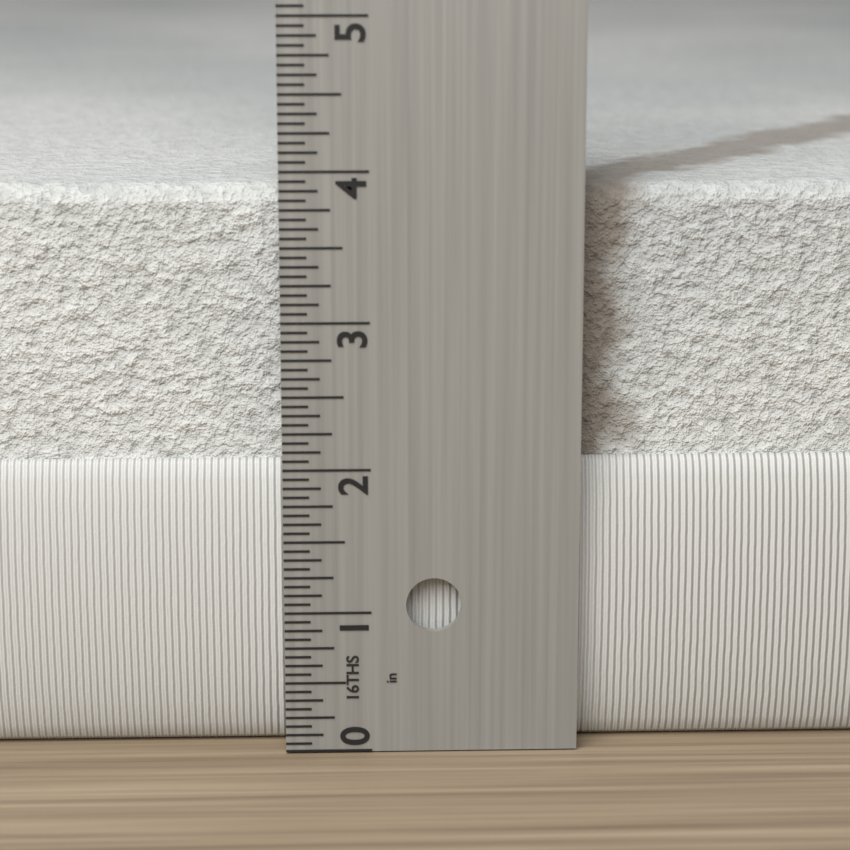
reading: 3.8750 in
